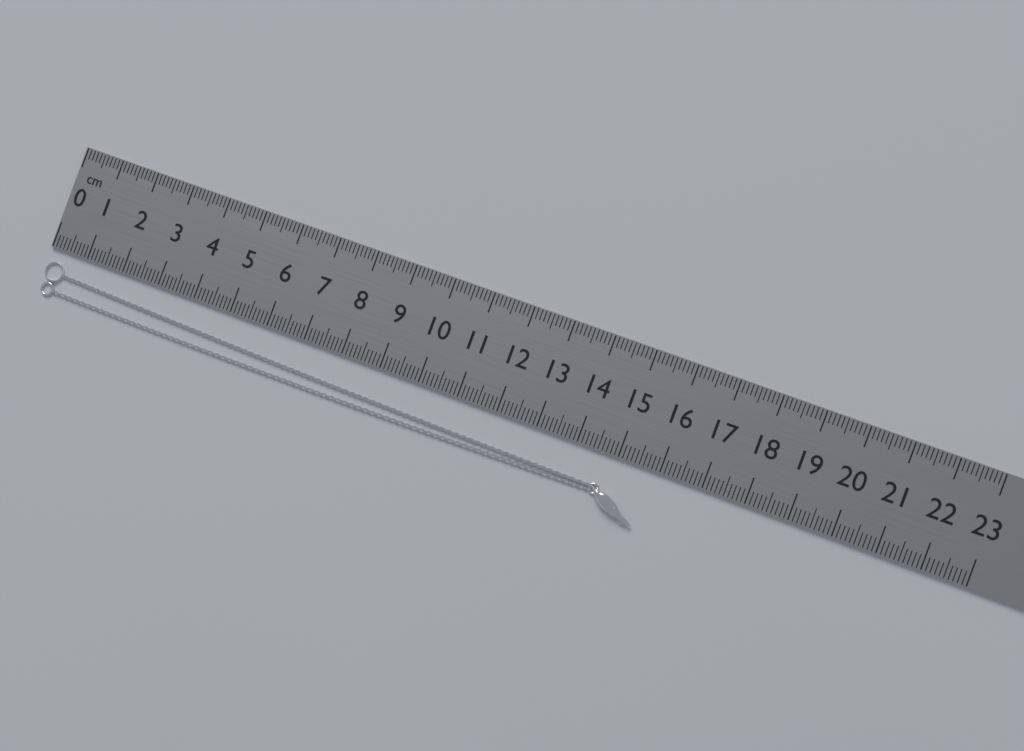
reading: 15.8 cm
